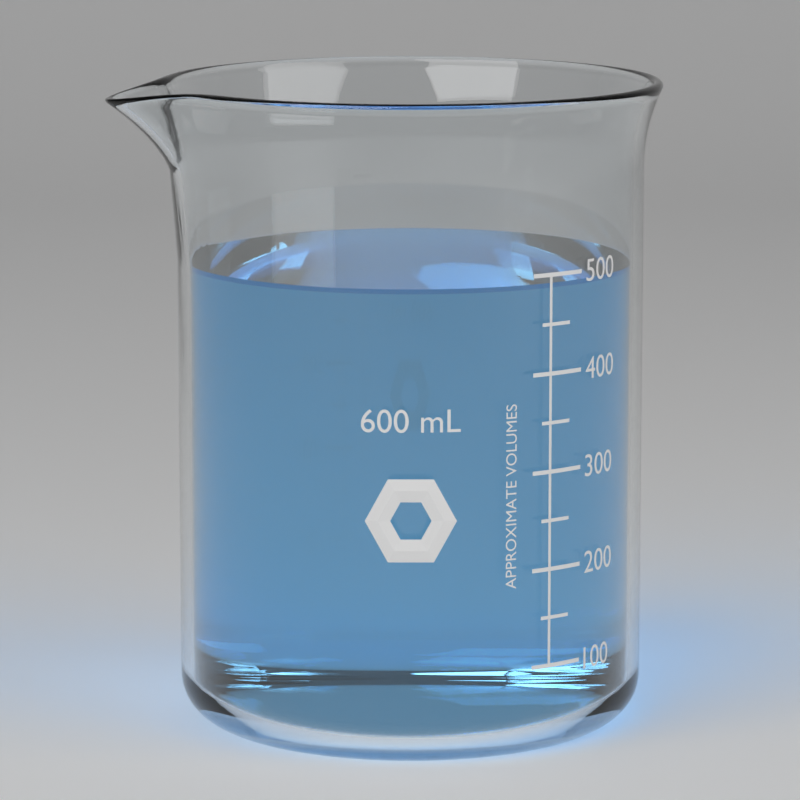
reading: 490 mL
